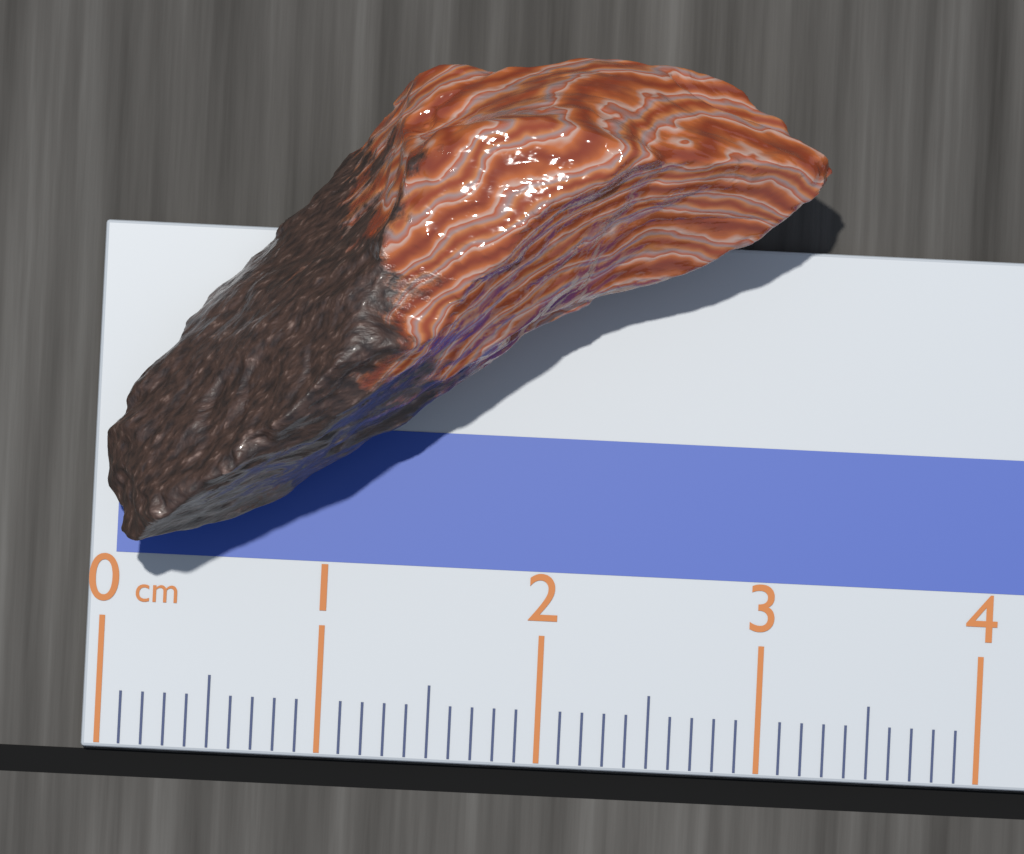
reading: 3.2 cm
